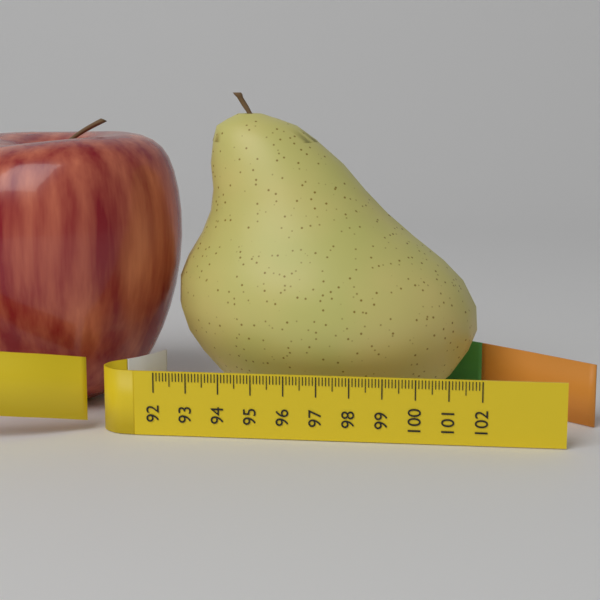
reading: 101.8 (no unit)
